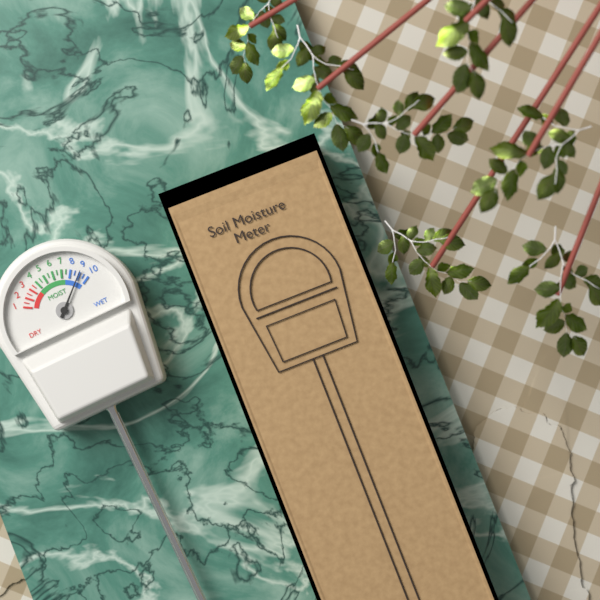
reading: 9.0 (no unit)
